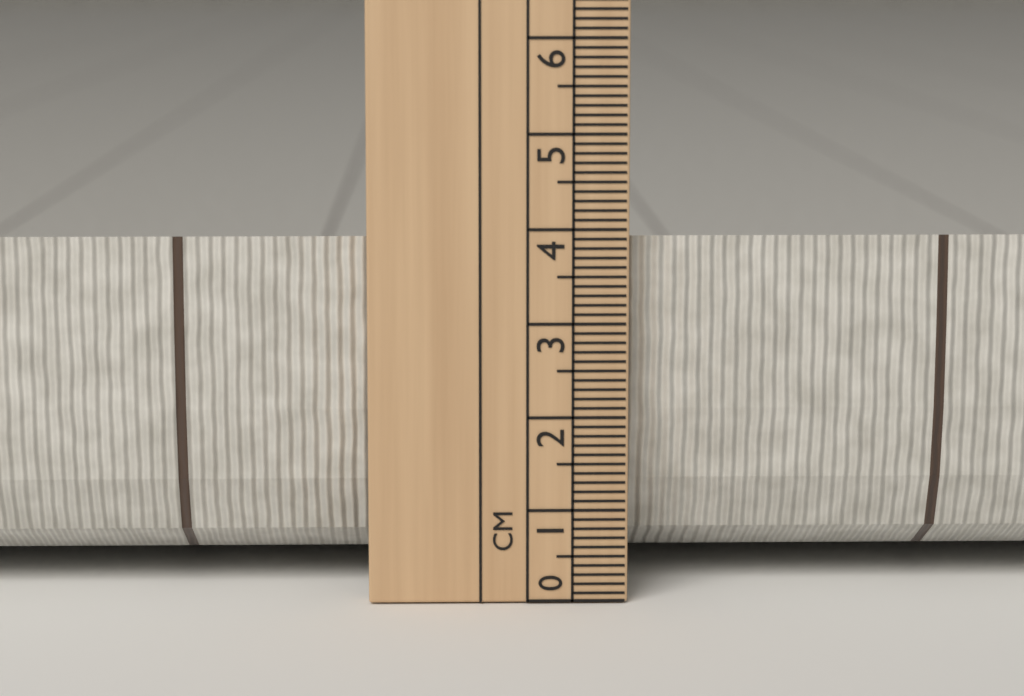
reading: 3.9 cm
